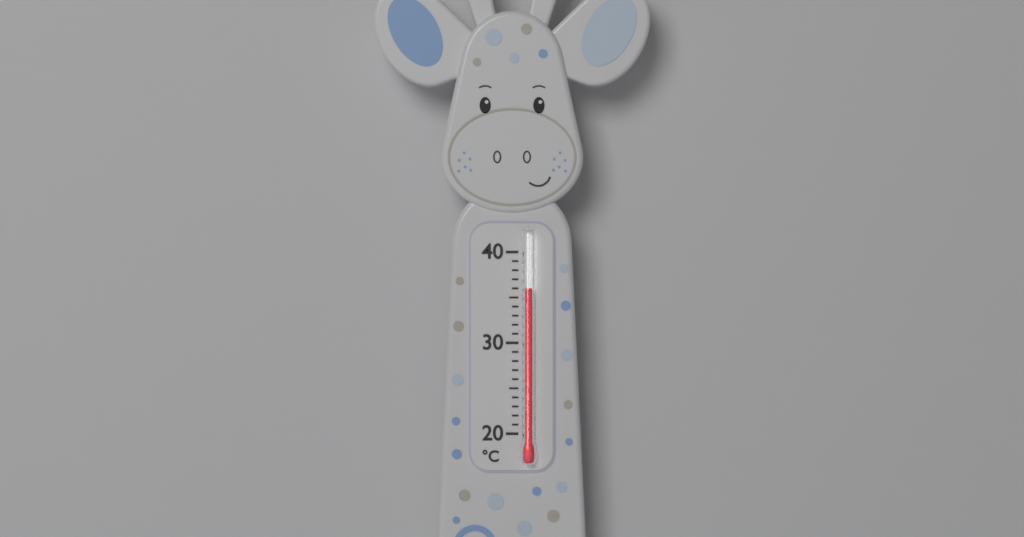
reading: 36 °C
